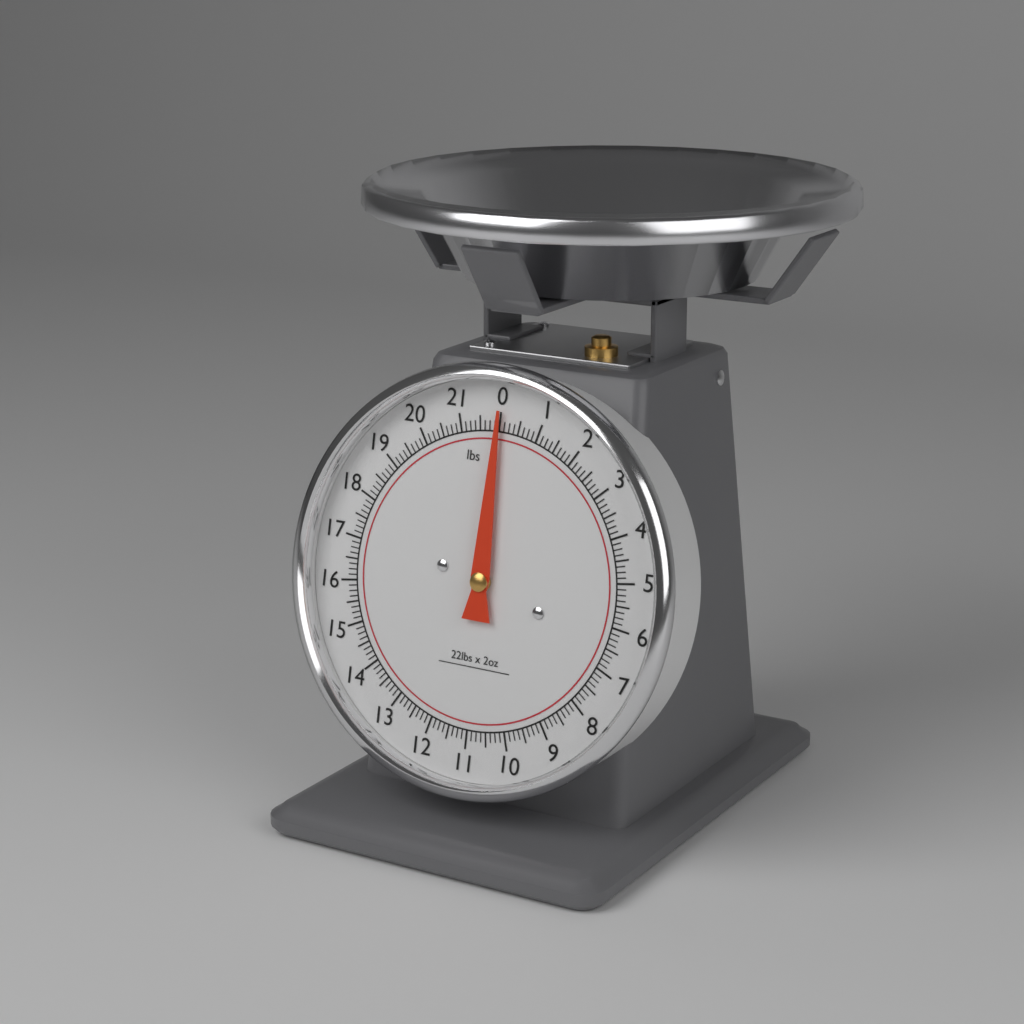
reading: 0.000 lbs
